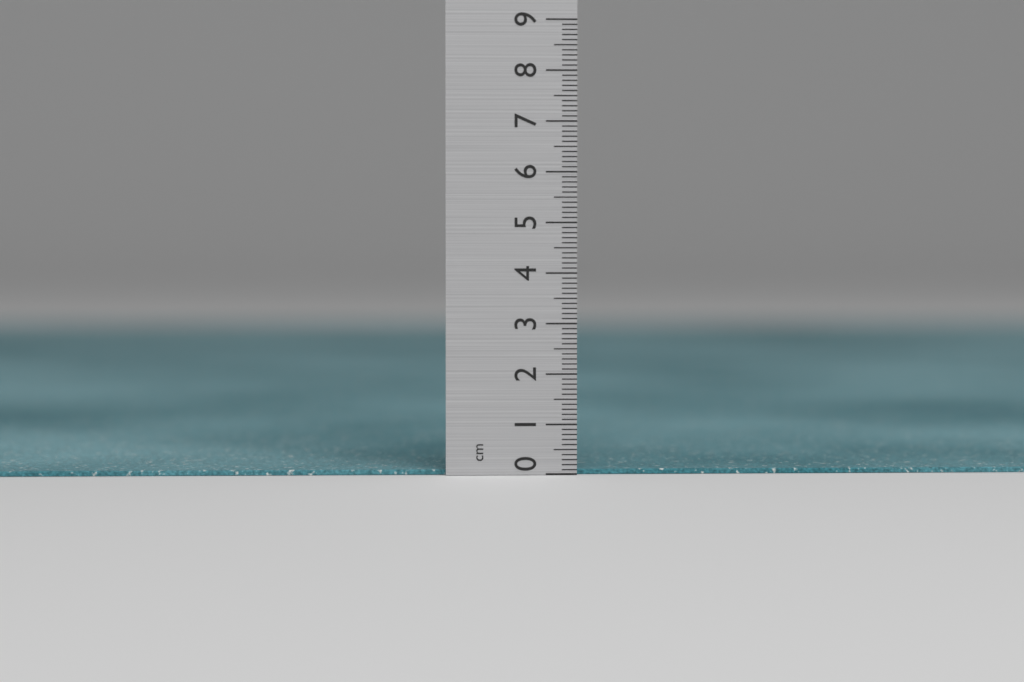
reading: 0.1 cm
